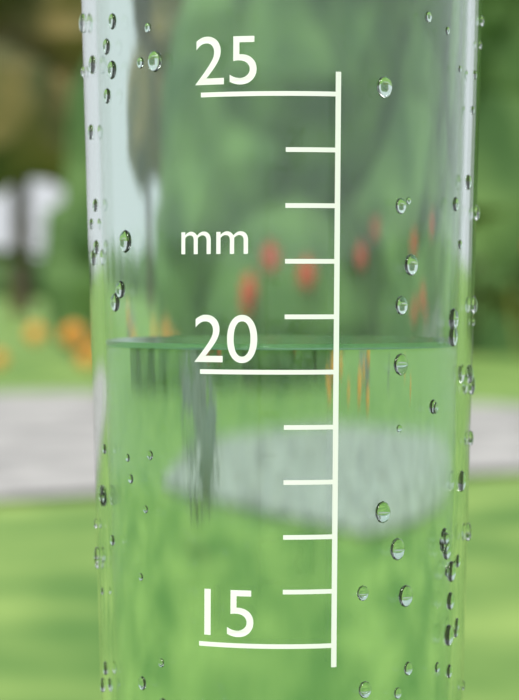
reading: 20.5 mm
